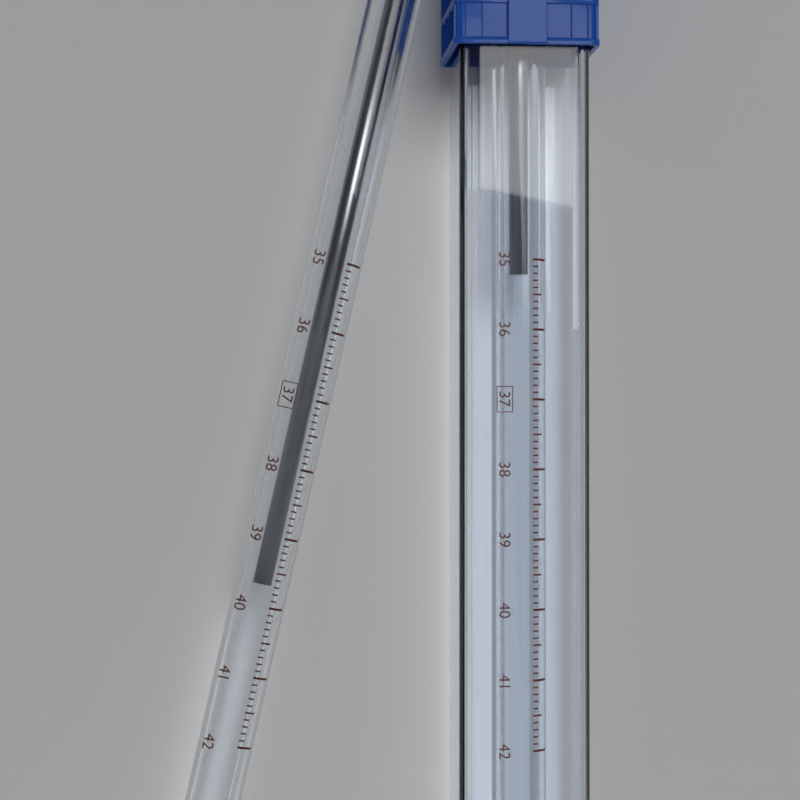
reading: 39.7 °C
